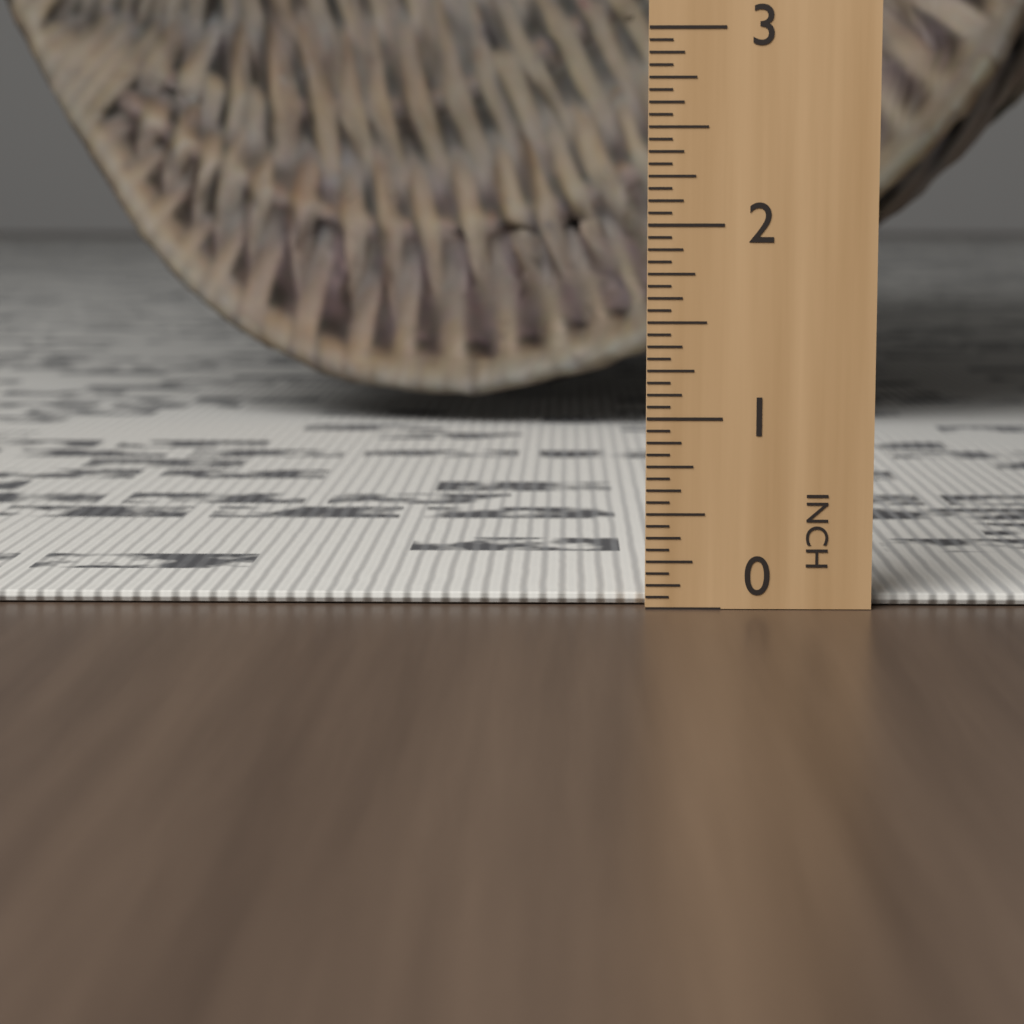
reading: 0.0625 in
